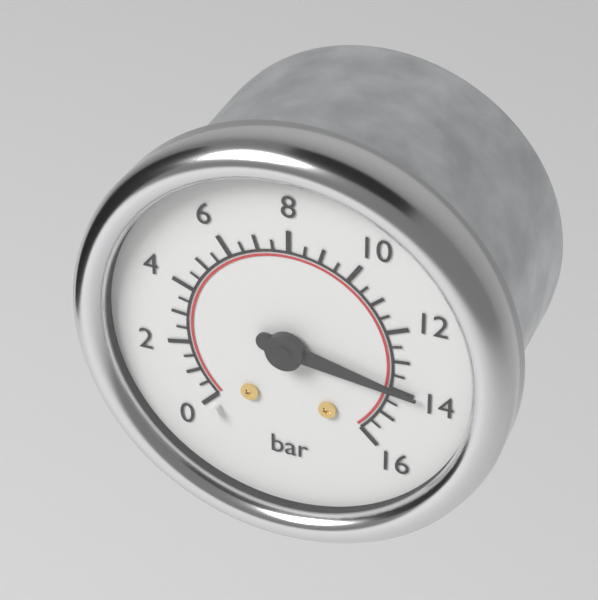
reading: 14.0 bar
